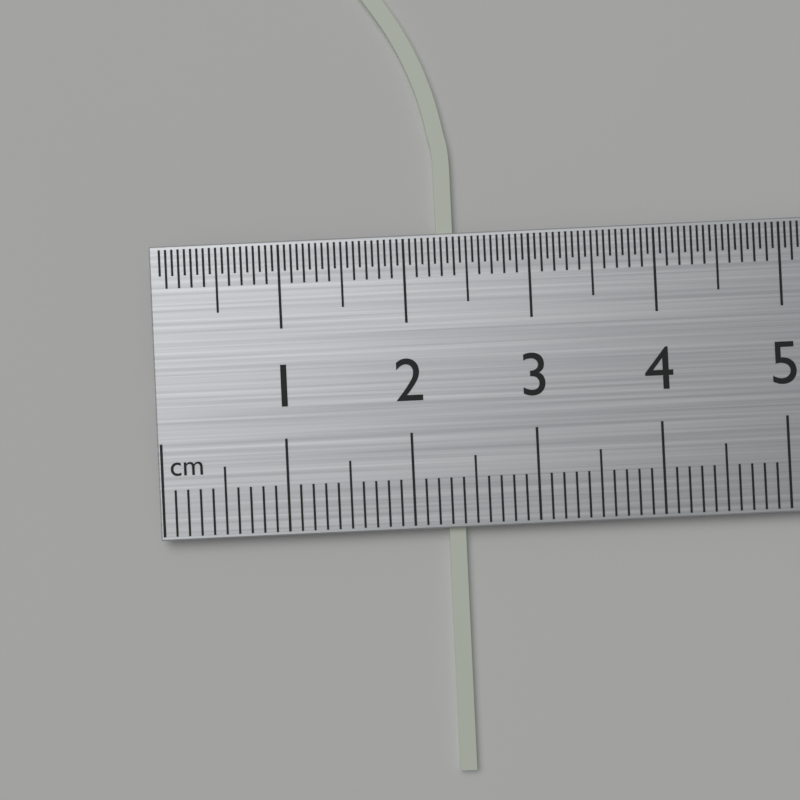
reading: 2.4 cm
